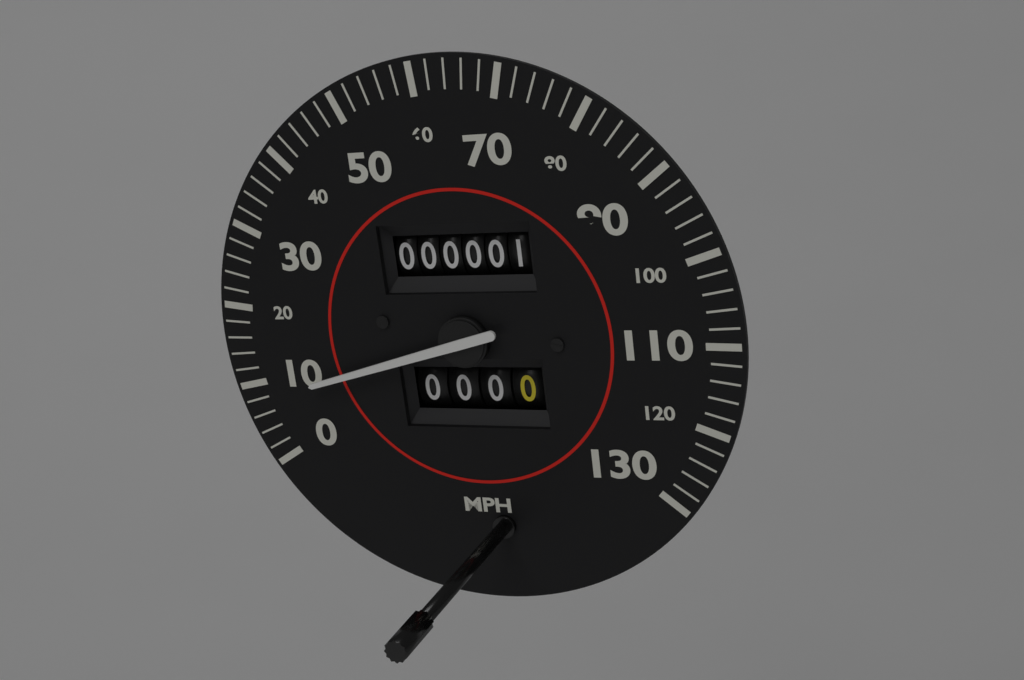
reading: 8 mph
